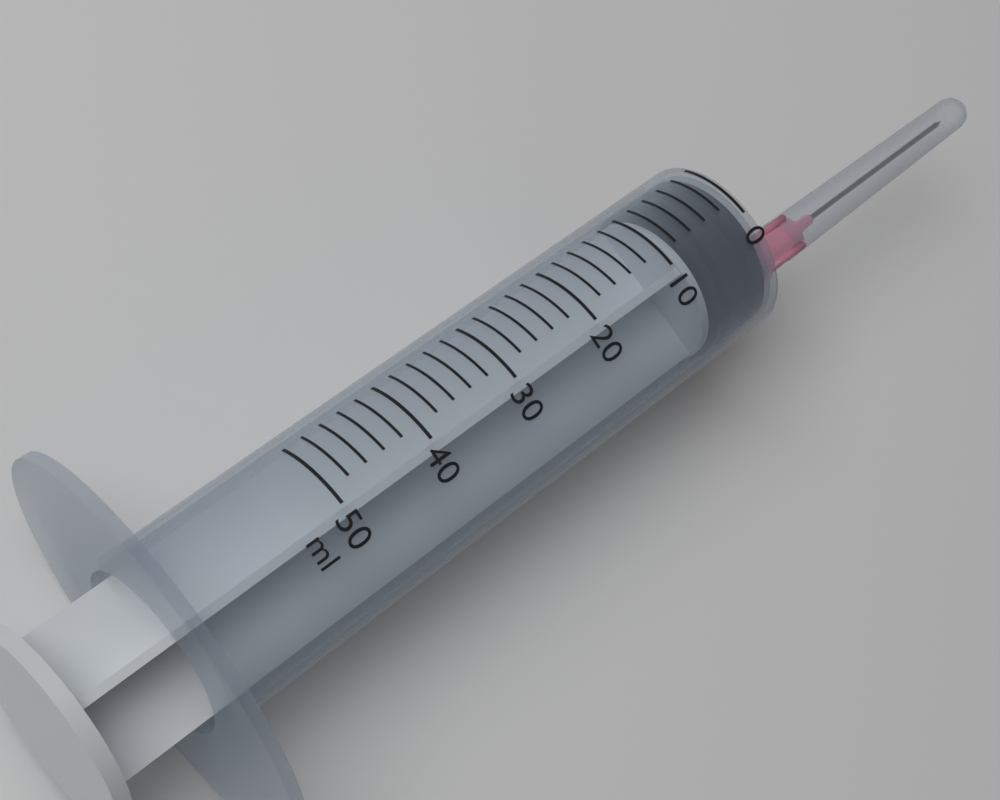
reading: 0 ml
